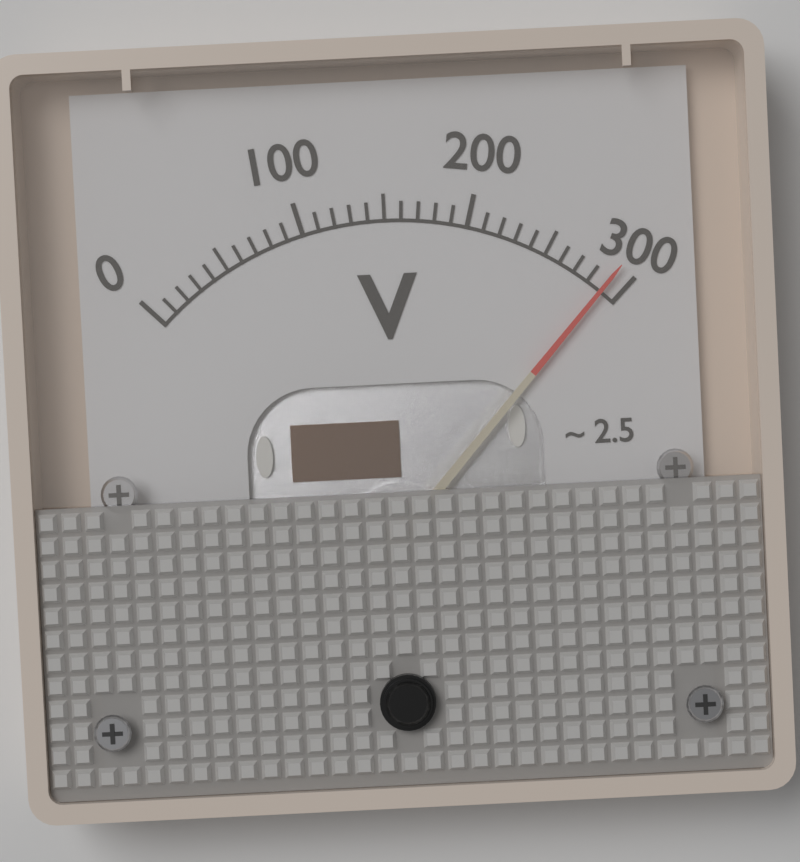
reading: 290 V
